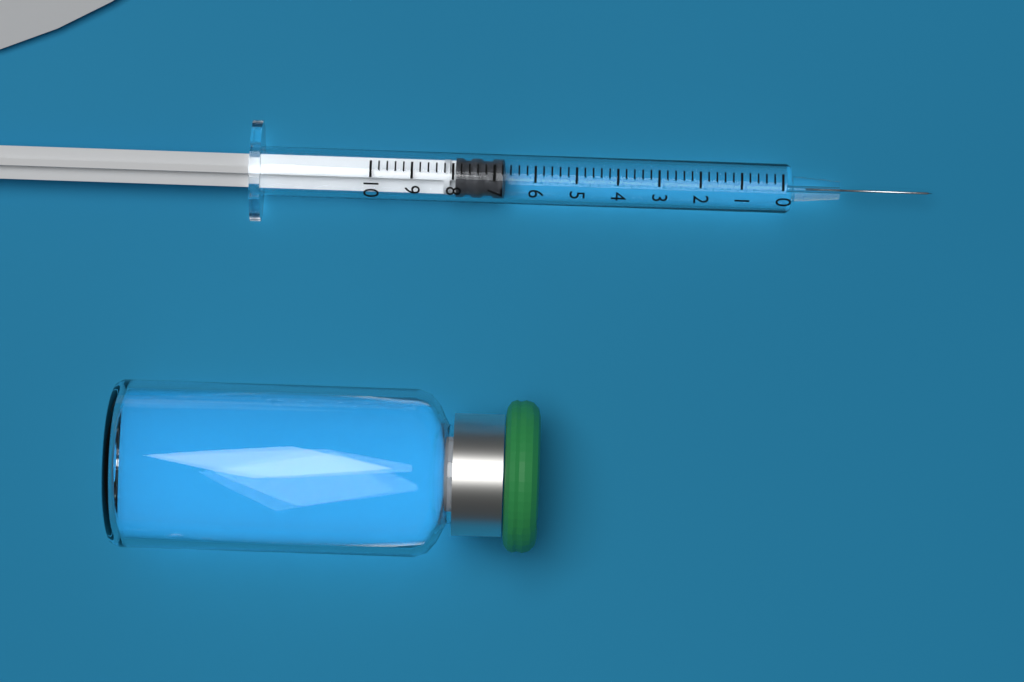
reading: 6.8 (no unit)
